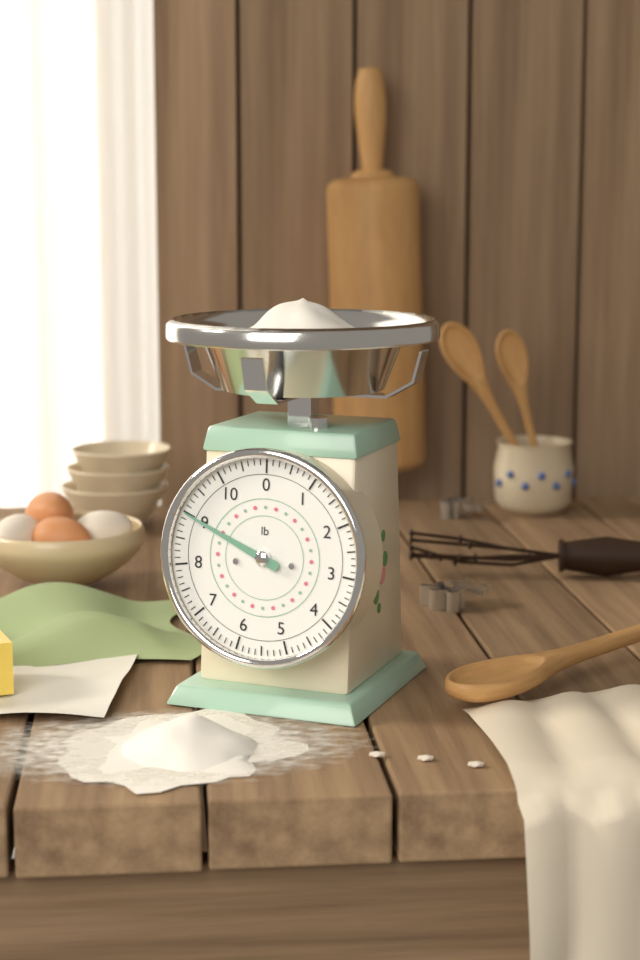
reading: 9.000 lb
